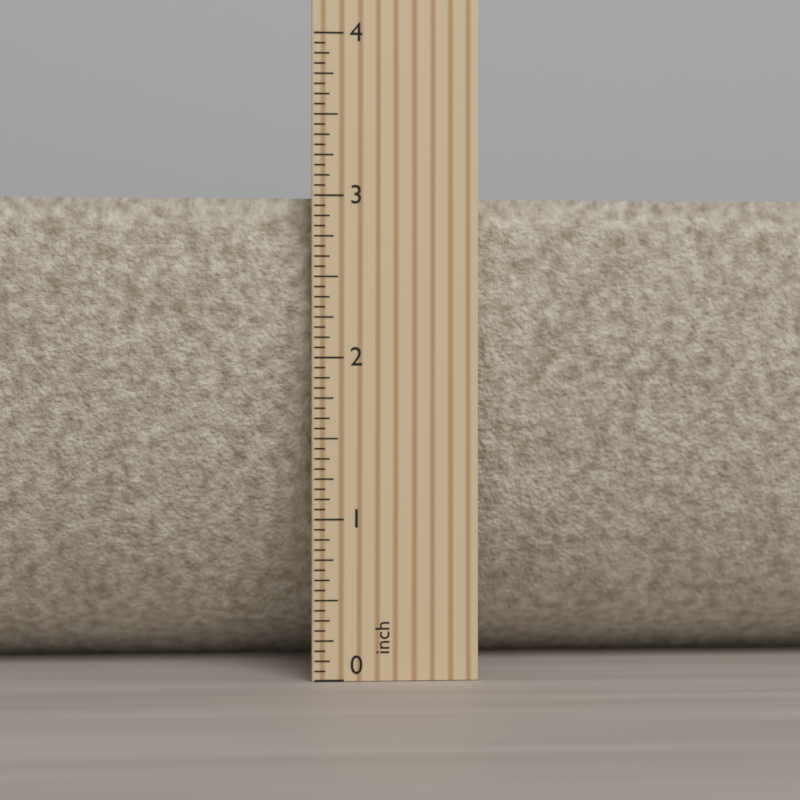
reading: 3.0000 inch
